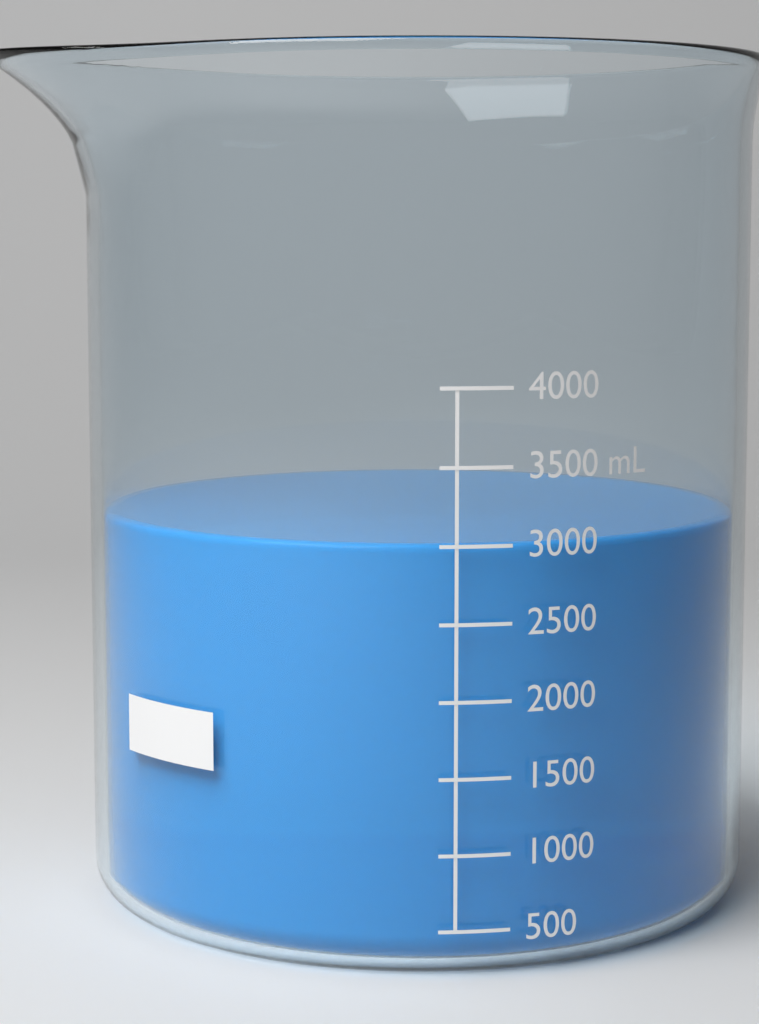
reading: 3000 mL
